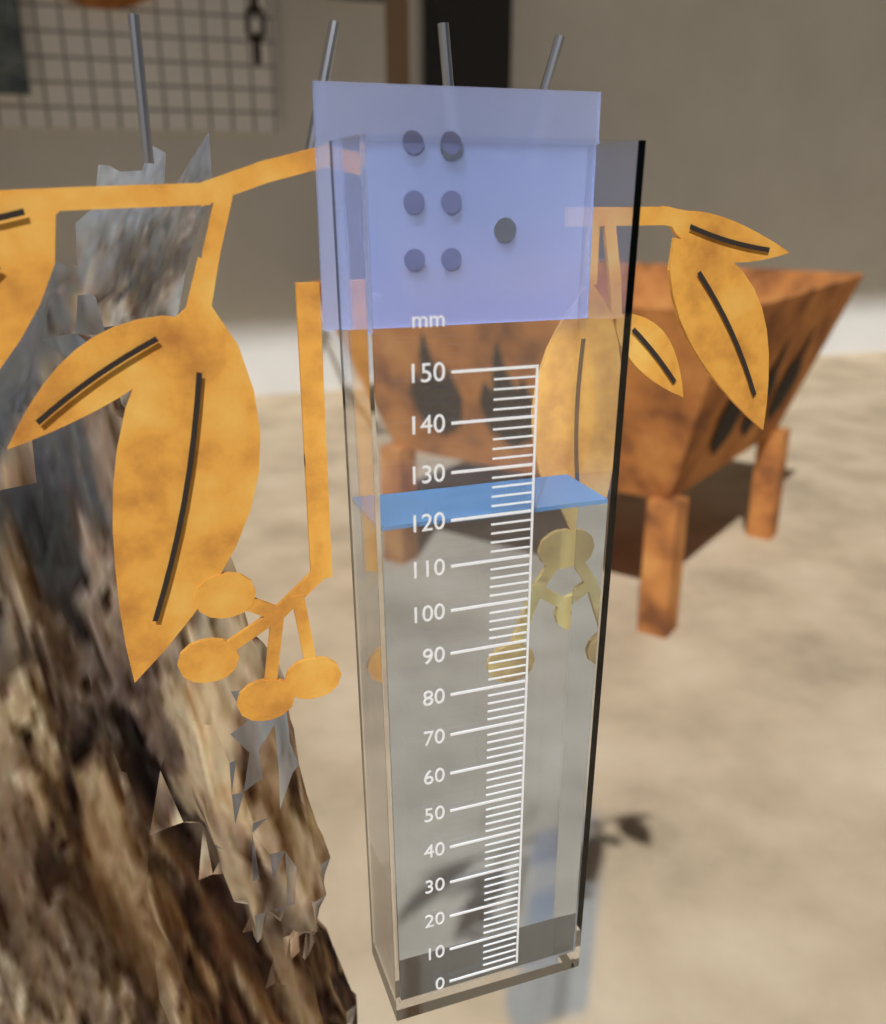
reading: 120 mm
